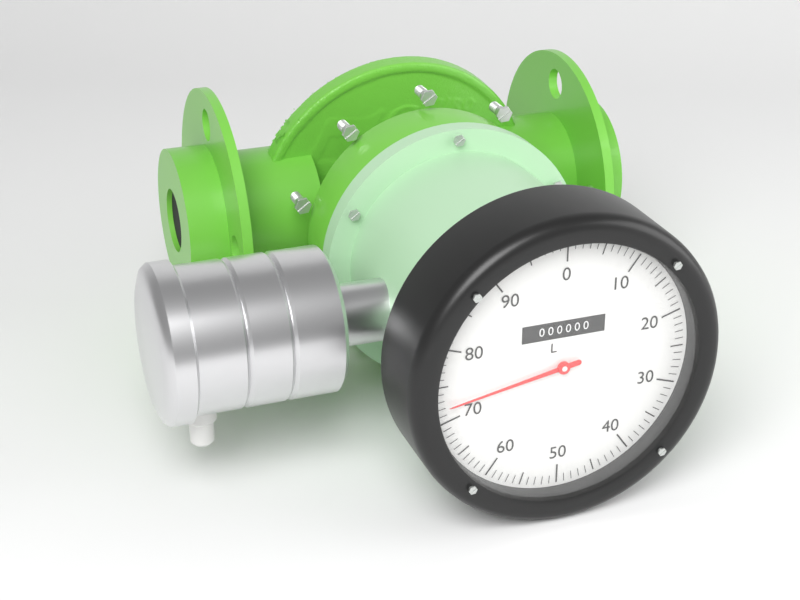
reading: 72 L
